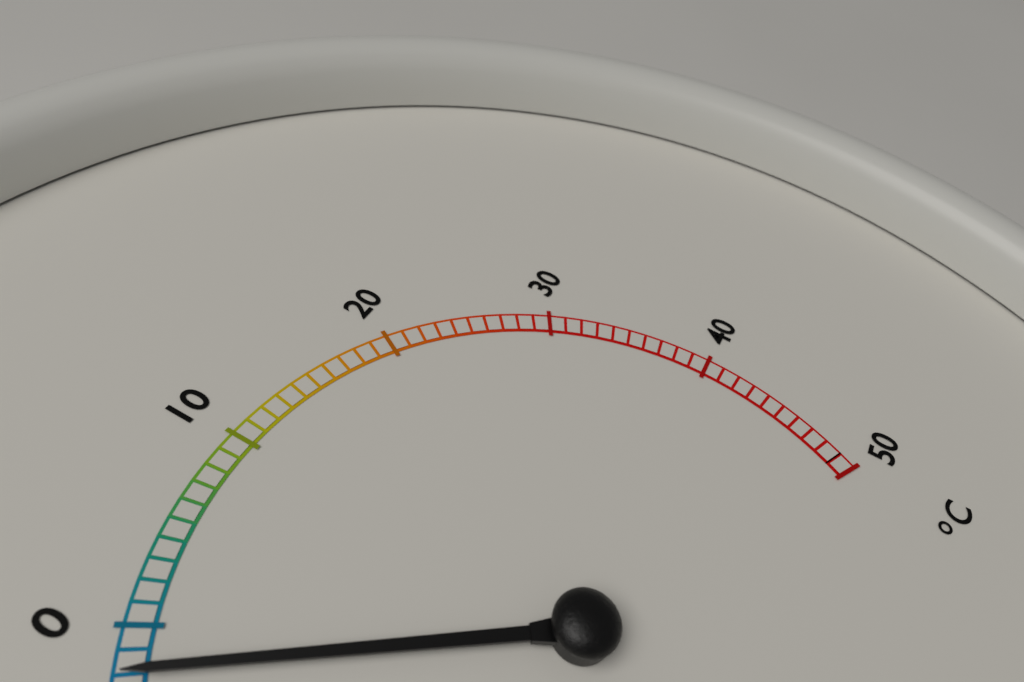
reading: -2 °C
